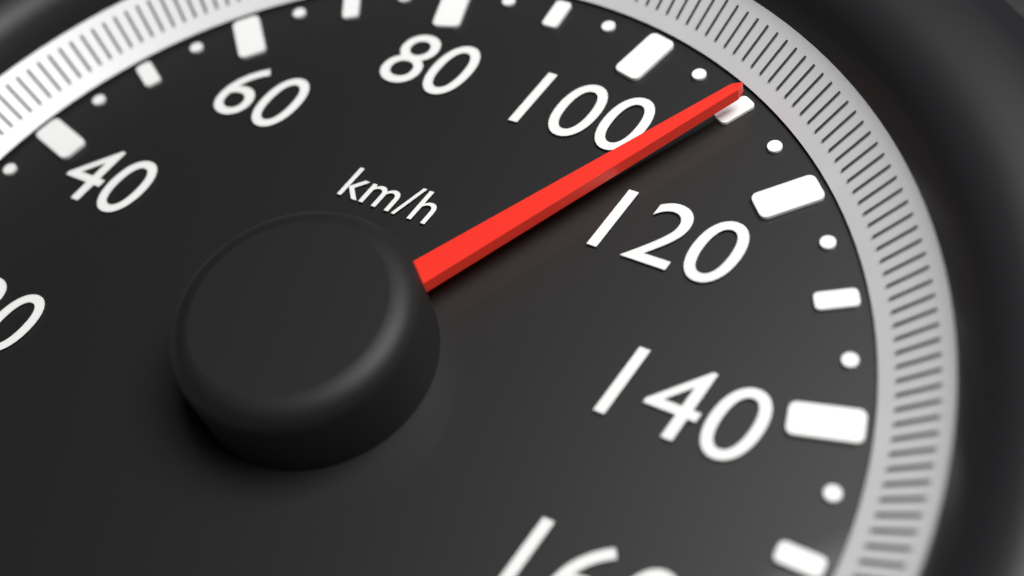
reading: 110 km/h
